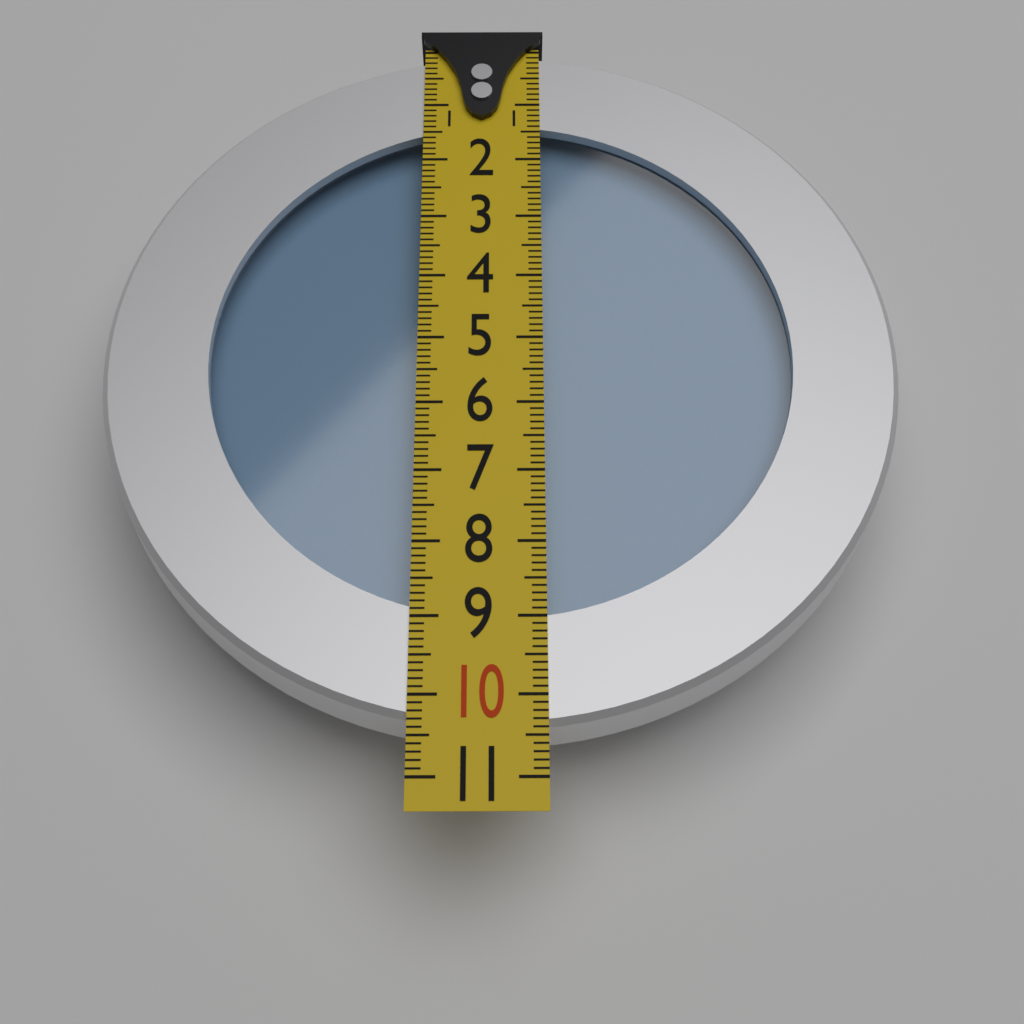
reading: 10.4 (no unit)
